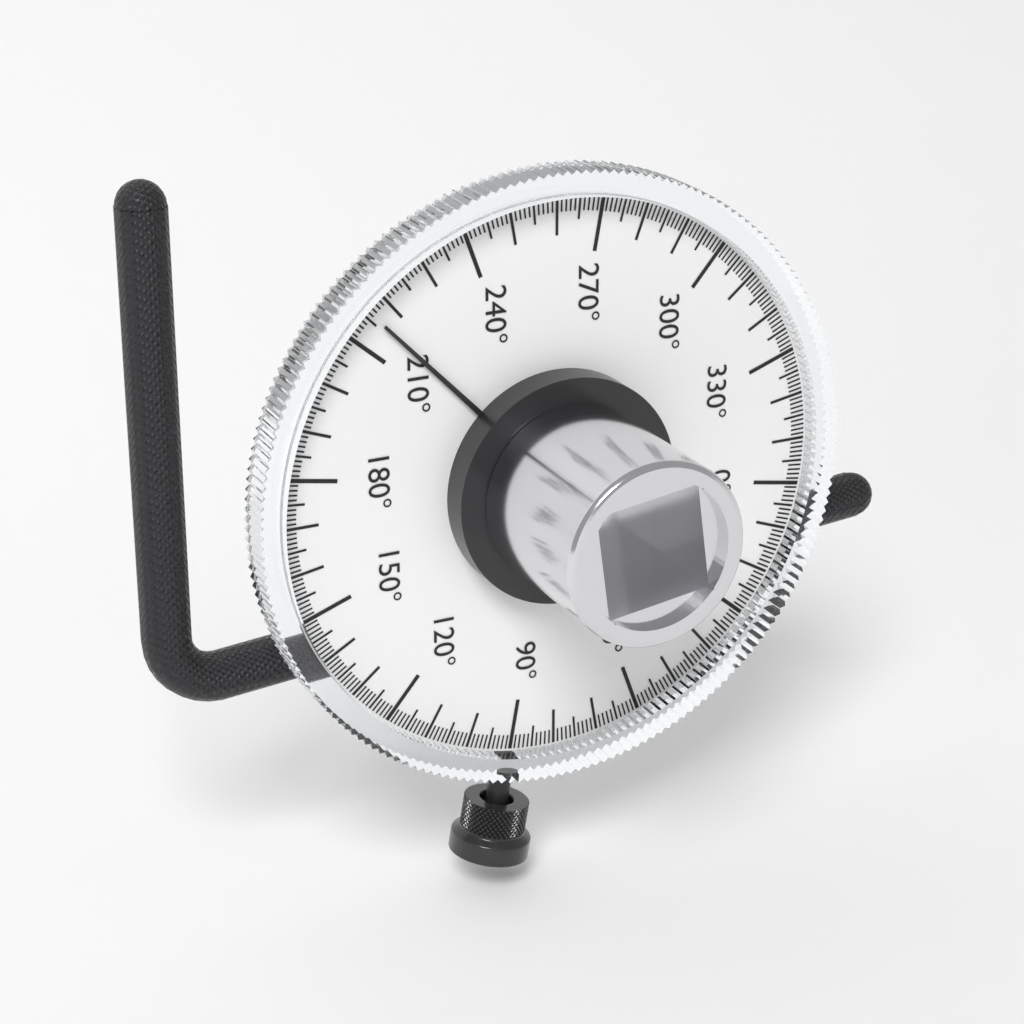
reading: 216 °
